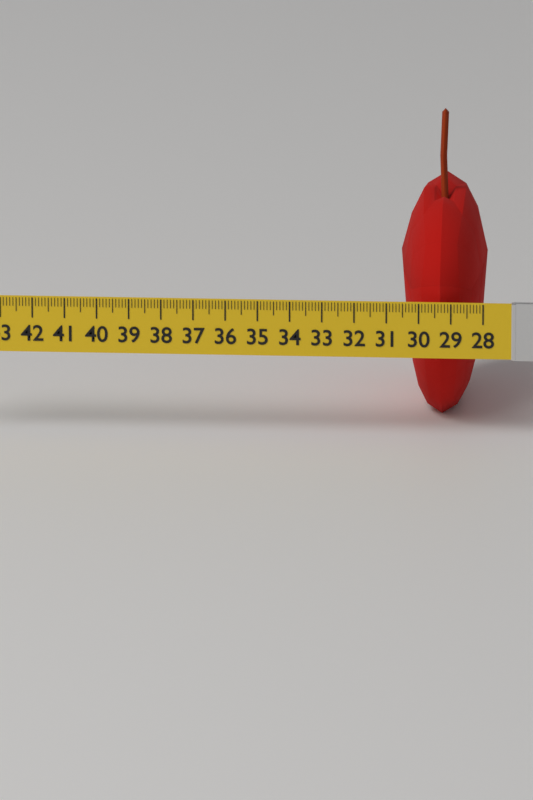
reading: 30.7 (no unit)
